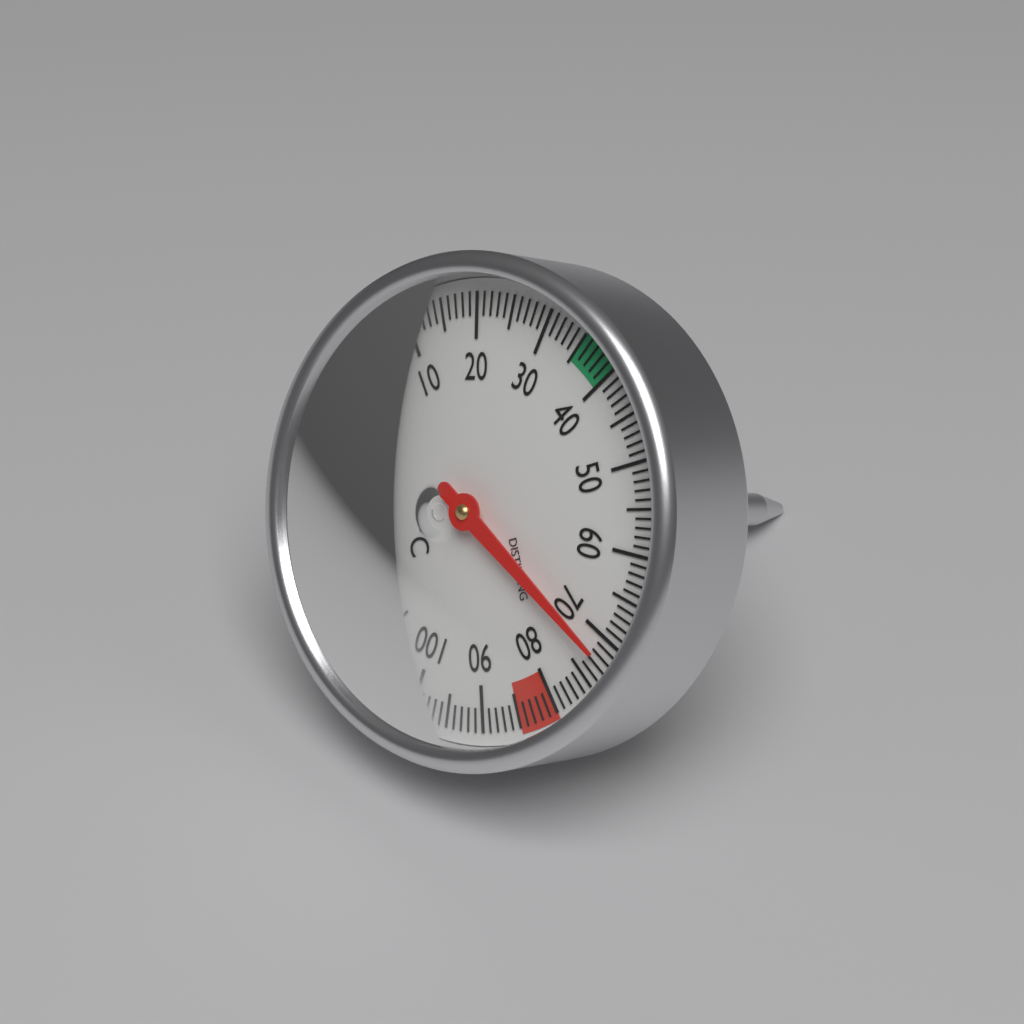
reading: 72 °C
